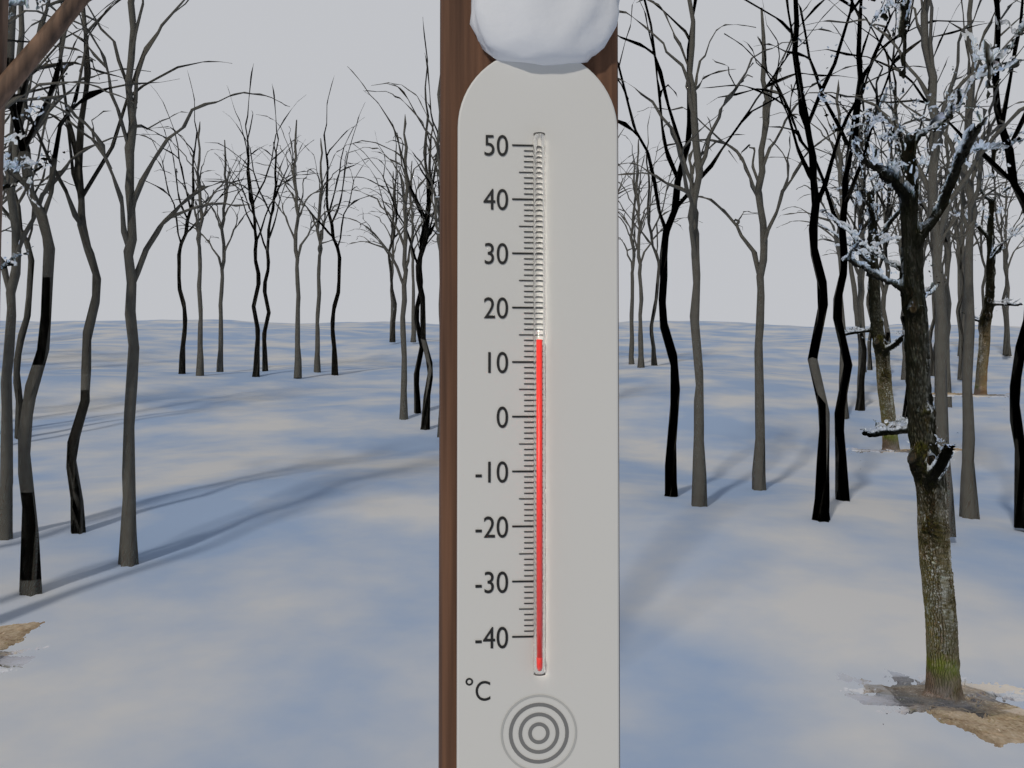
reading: 14 °C
